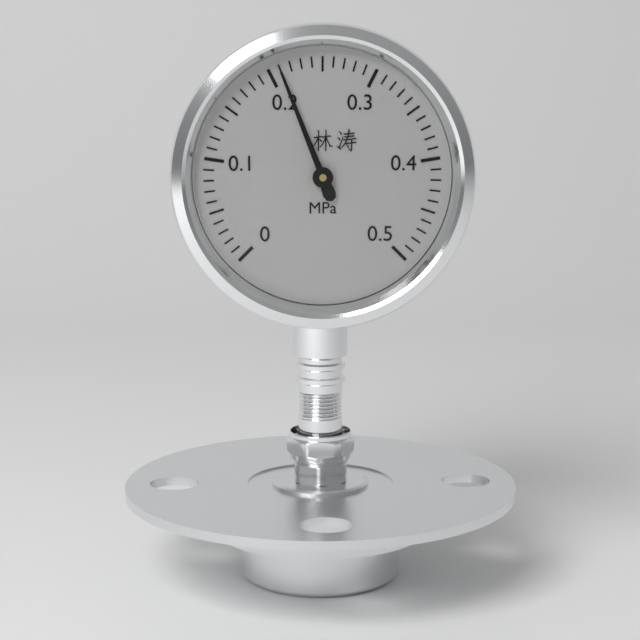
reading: 0.21 MPa
